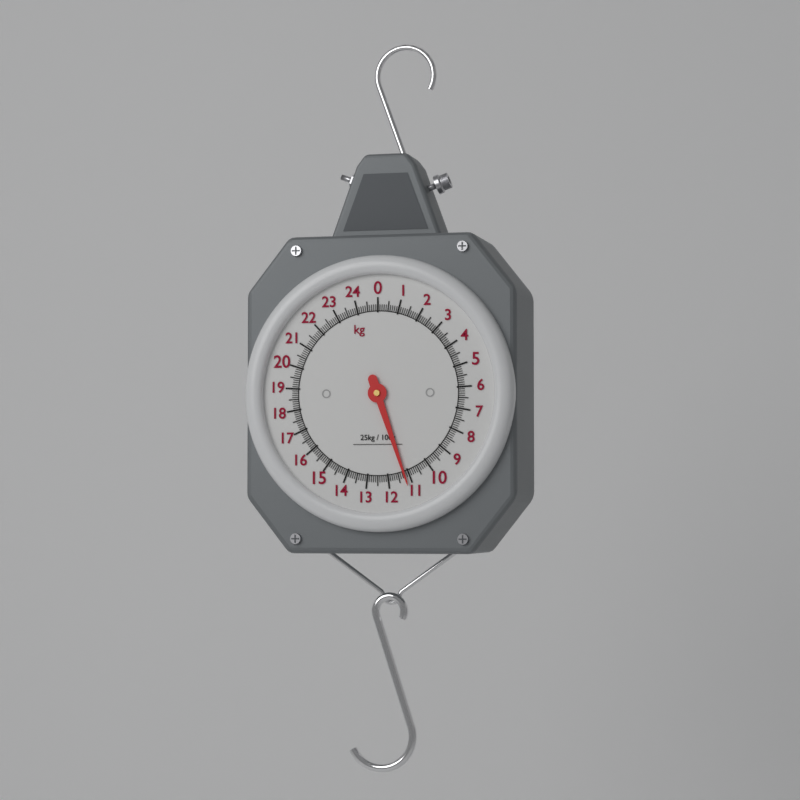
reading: 11.2 kg
